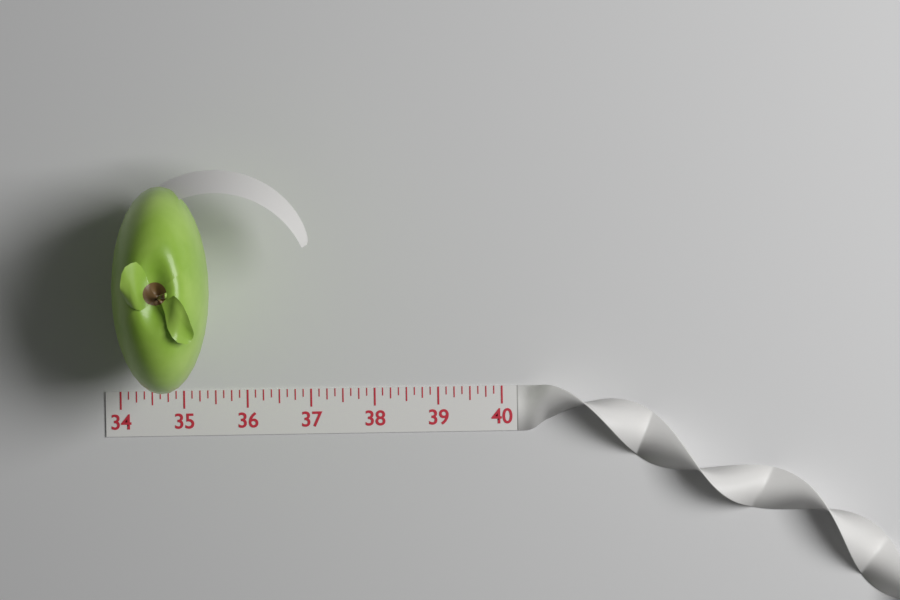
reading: 35.500 (no unit)
